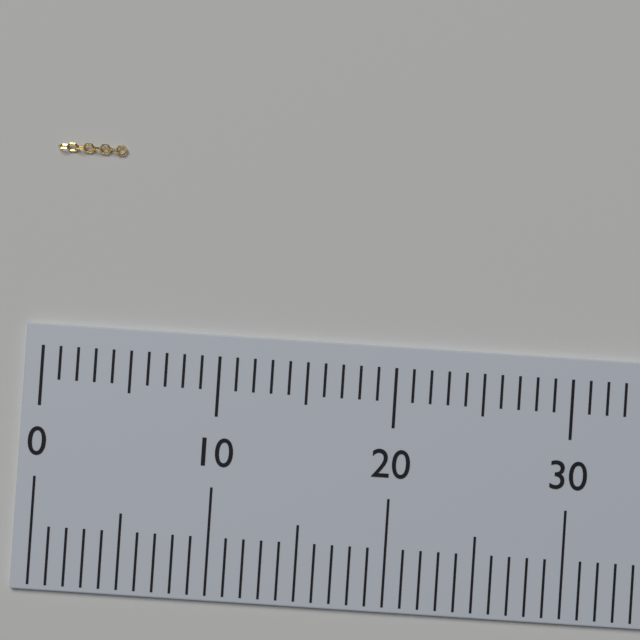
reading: 4 (no unit)
